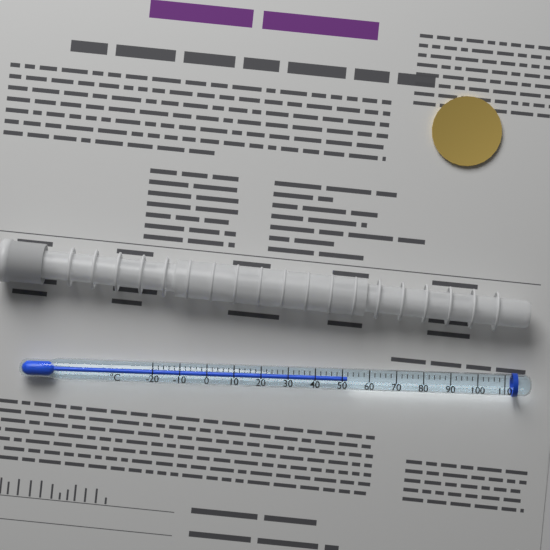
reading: 52 °C
